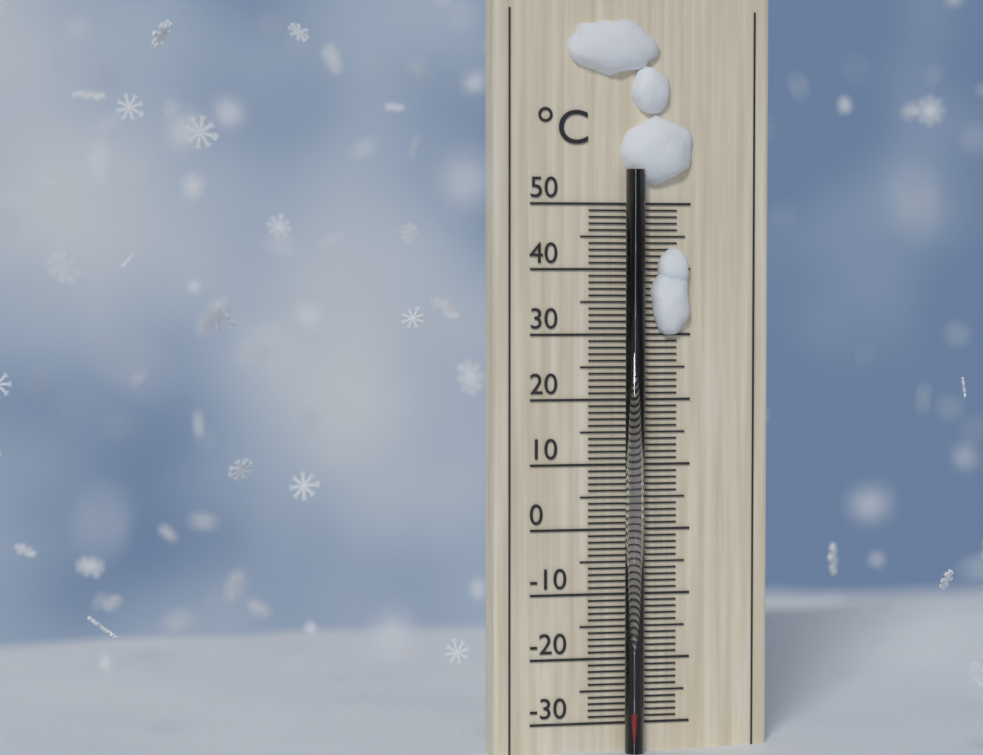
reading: -28 °C
